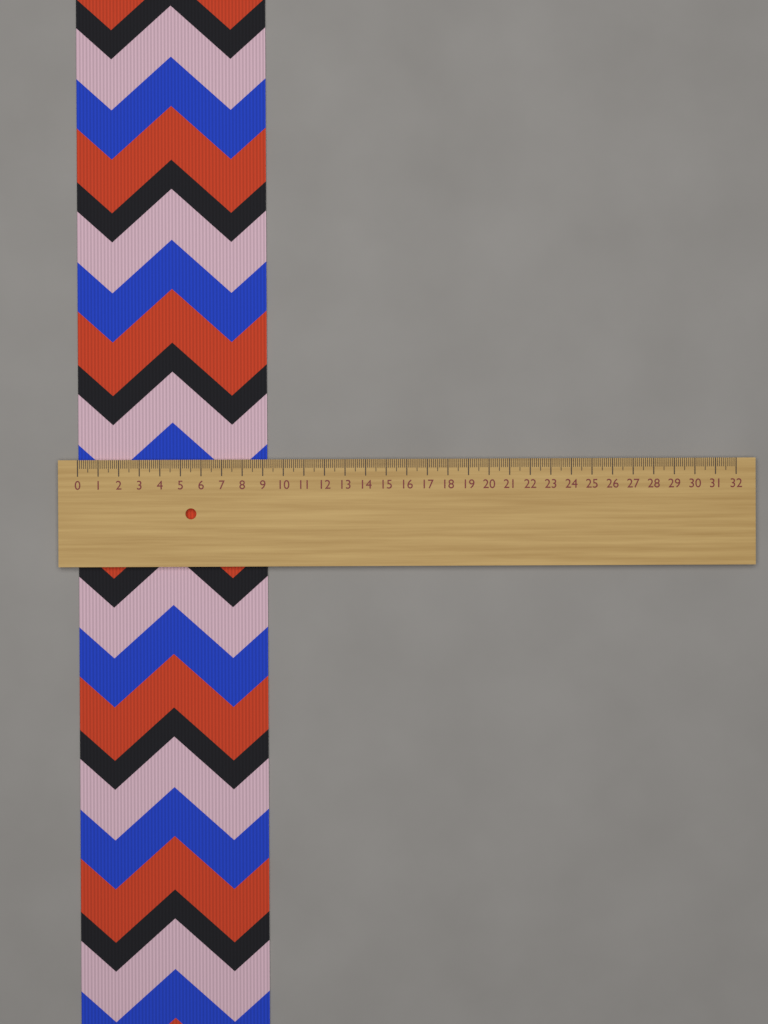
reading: 9.2 (no unit)
